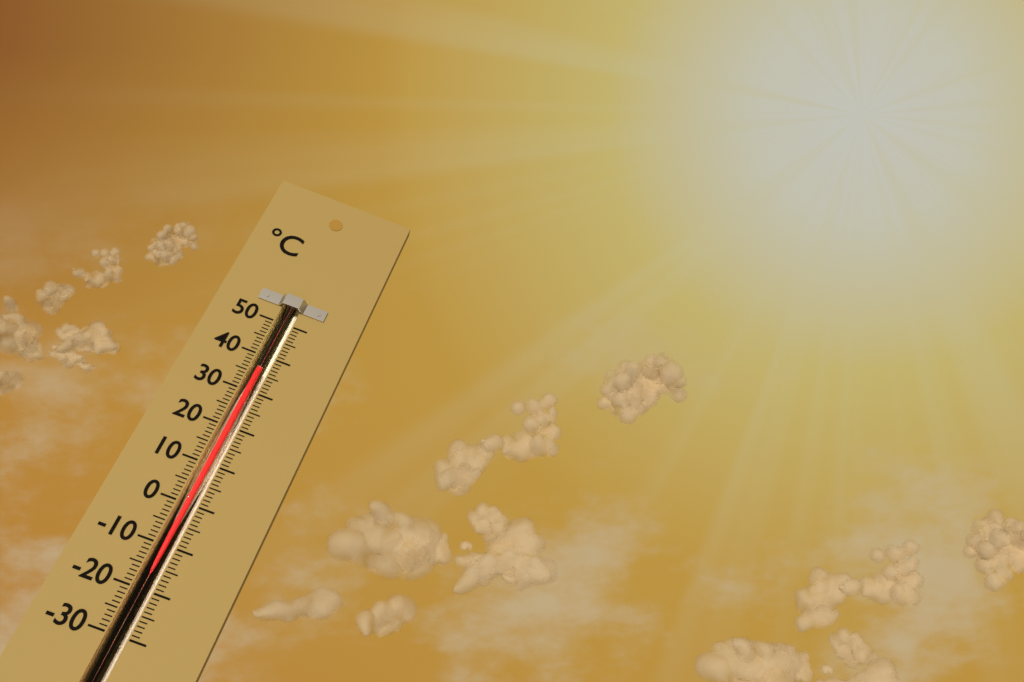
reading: 36 °C
